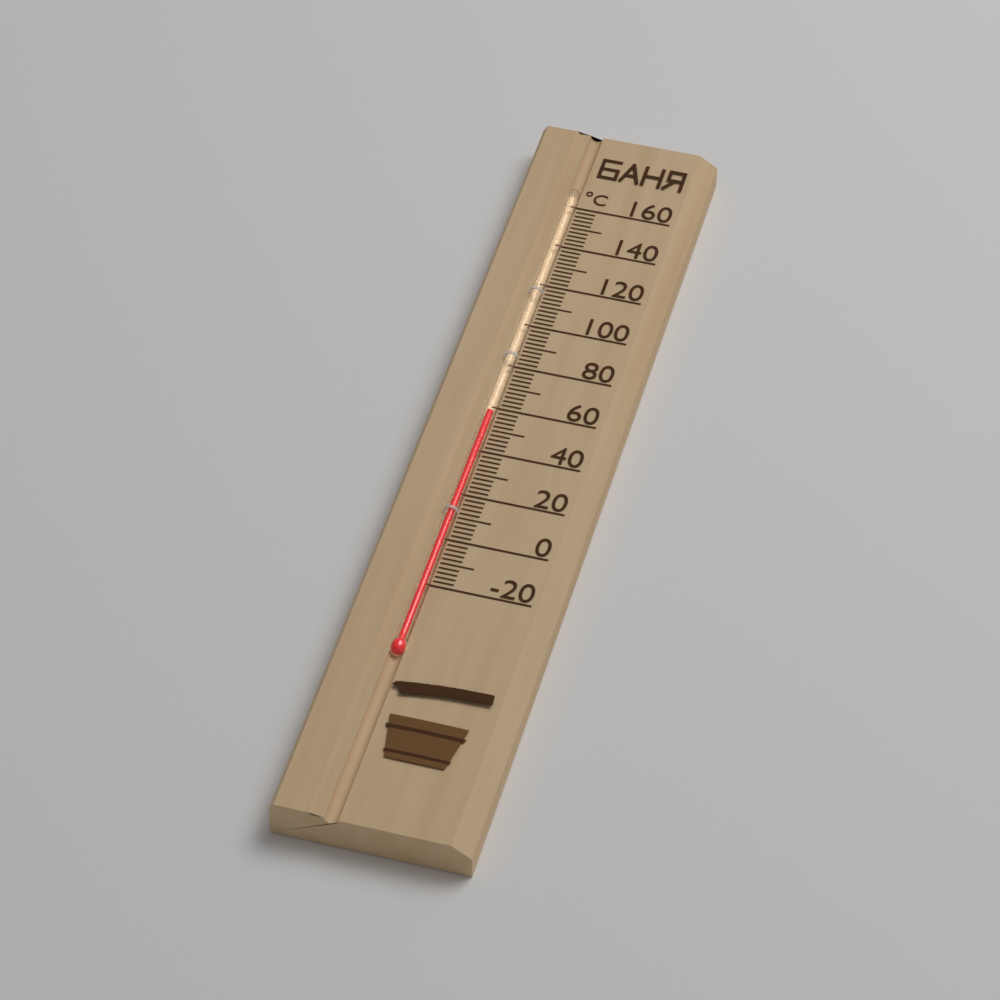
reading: 58 °C
